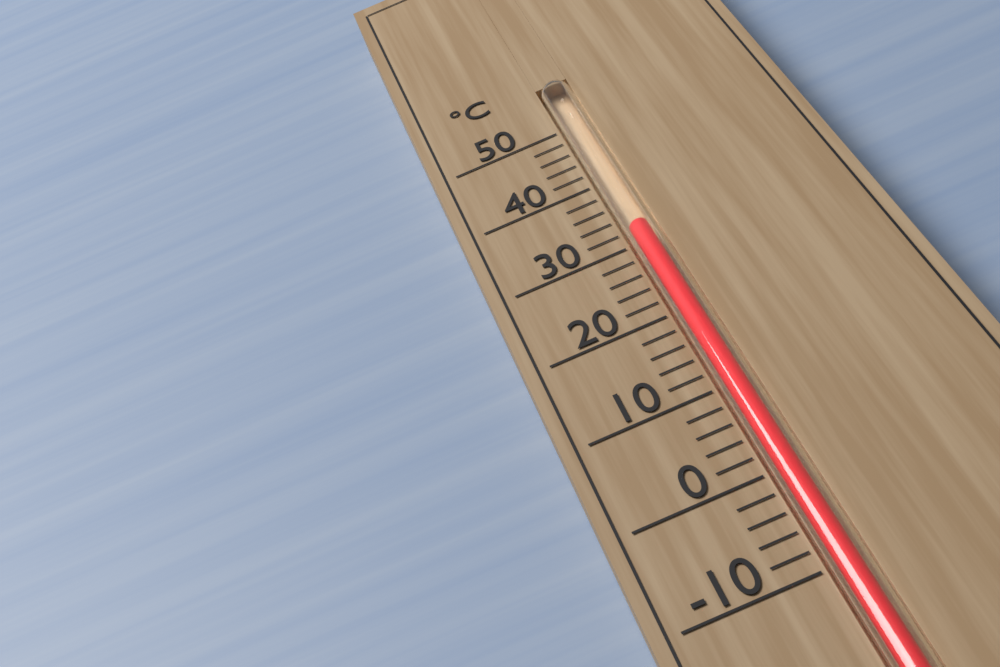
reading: 32 °C
